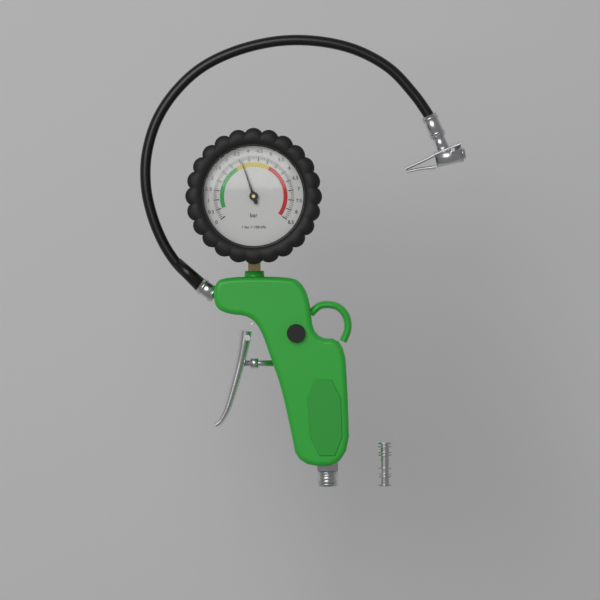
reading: 3.6 bar
